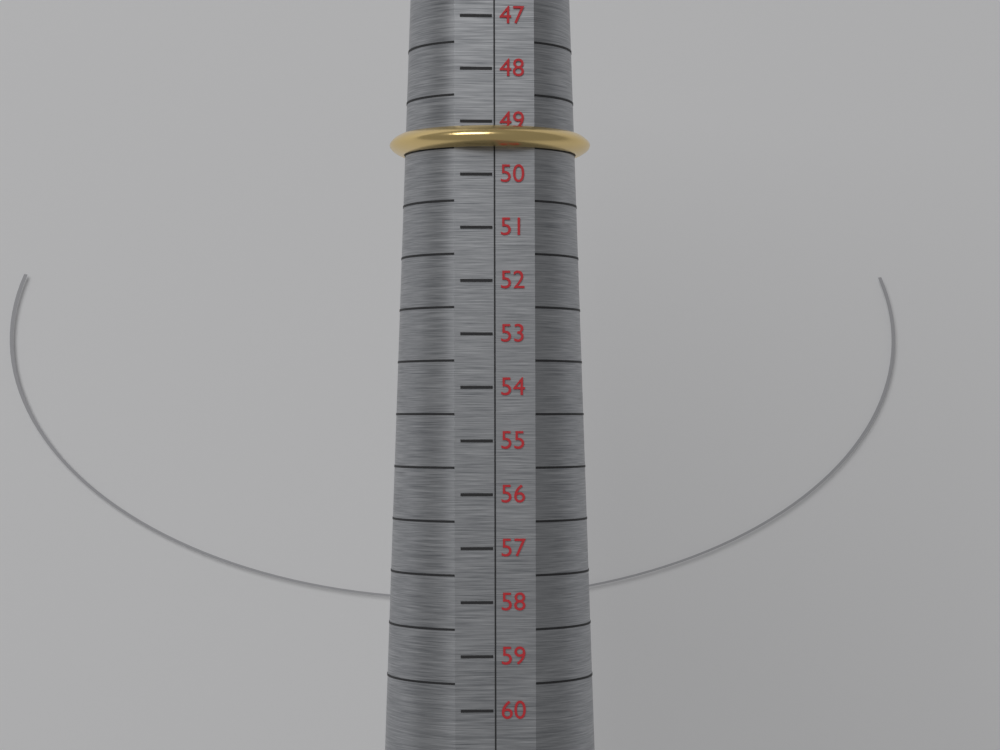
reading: 49.5 (no unit)
